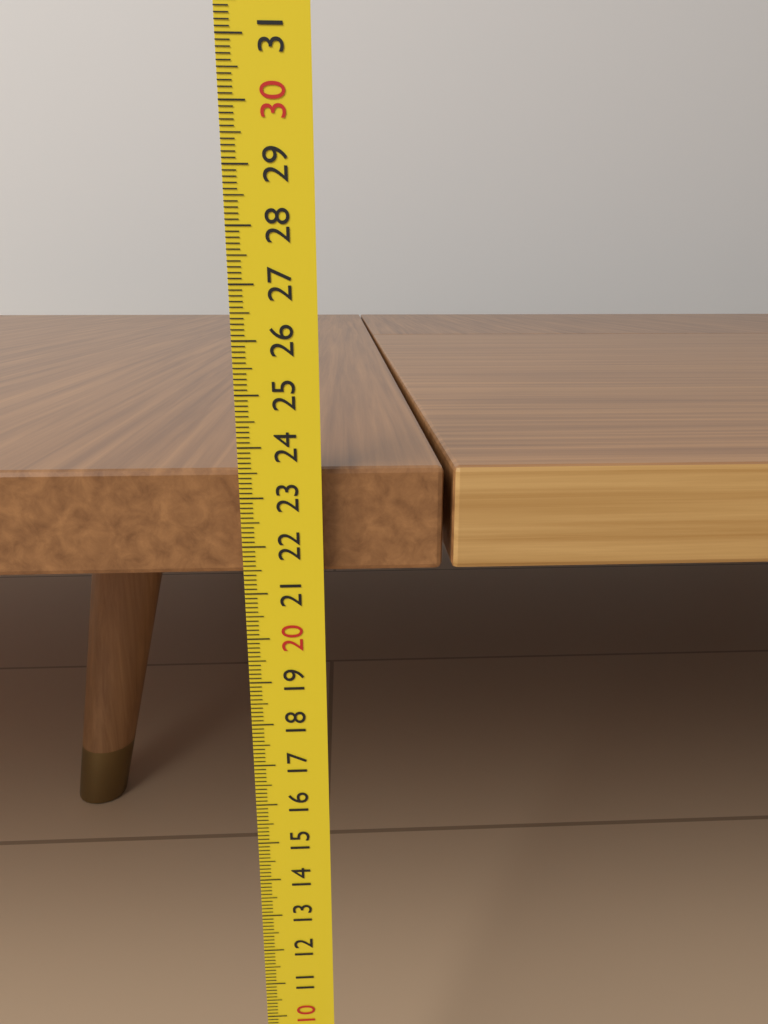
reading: 23.5 cm
